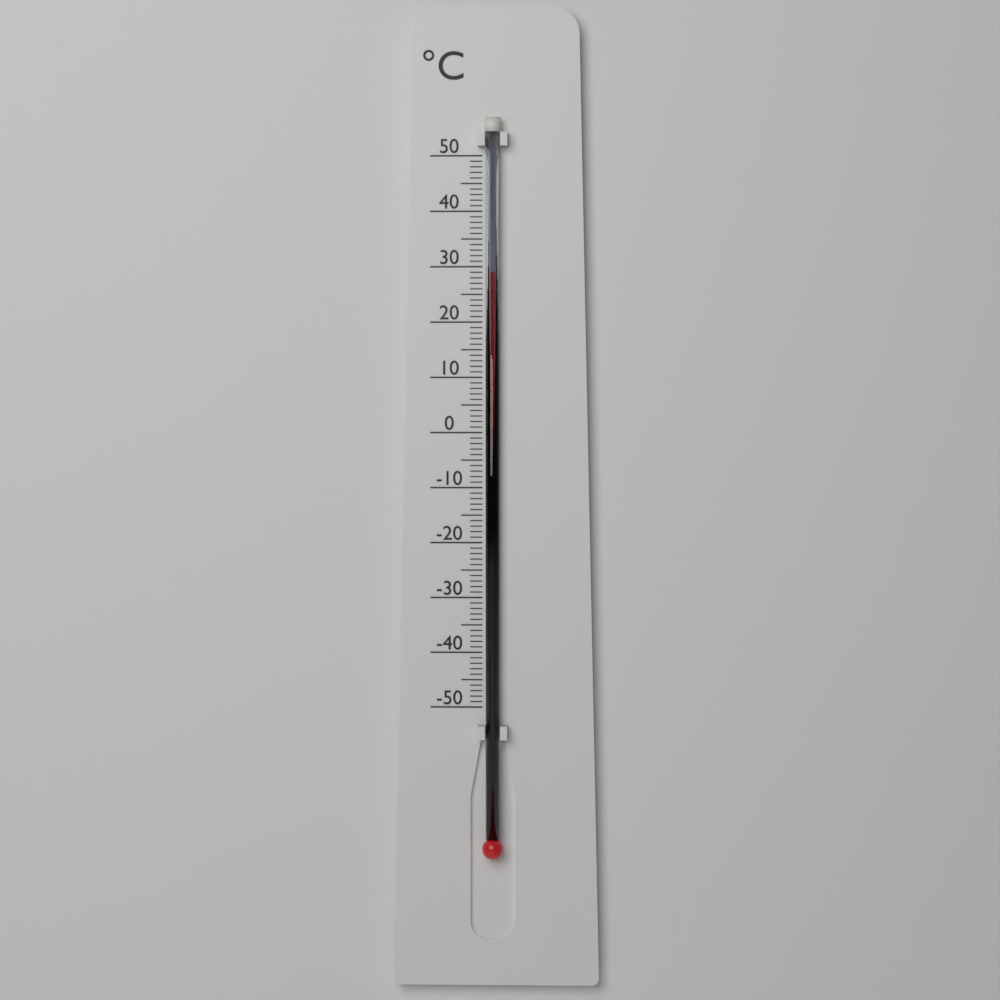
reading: 29 °C
